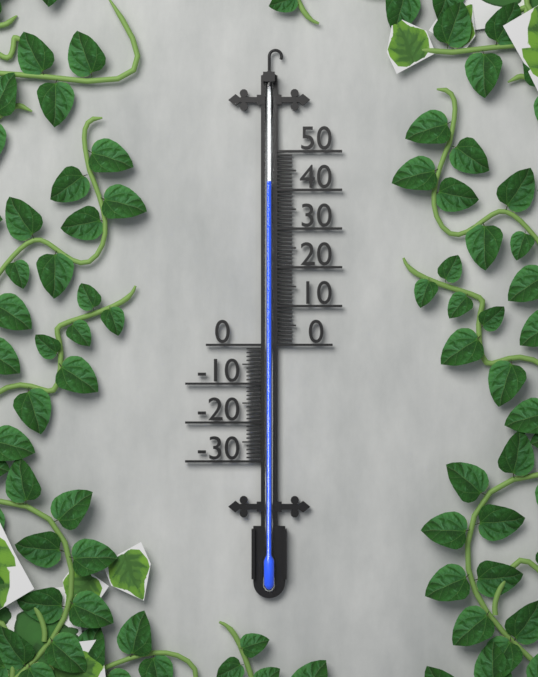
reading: 42 (no unit)
